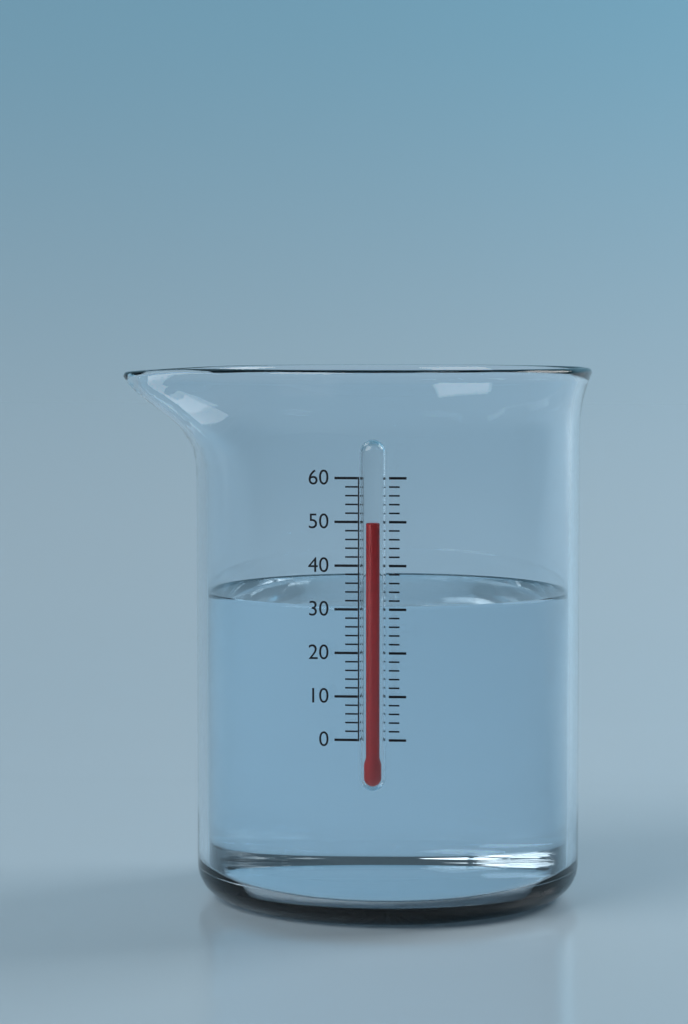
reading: 50 (no unit)
